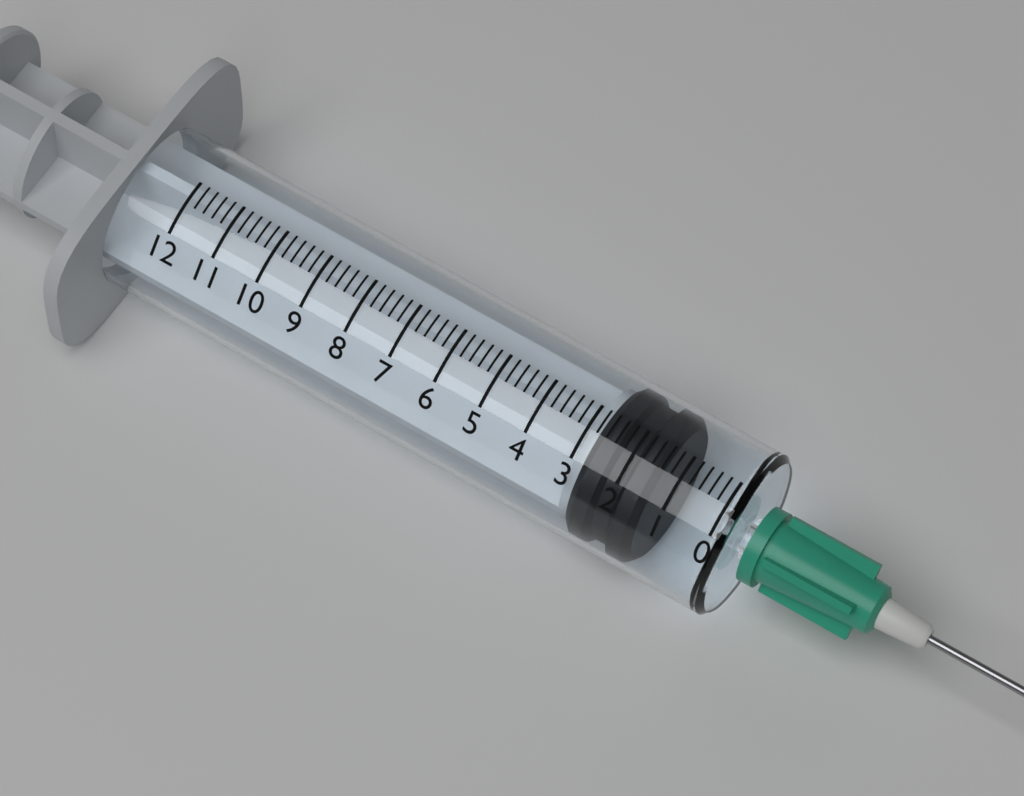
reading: 1.4 (no unit)
